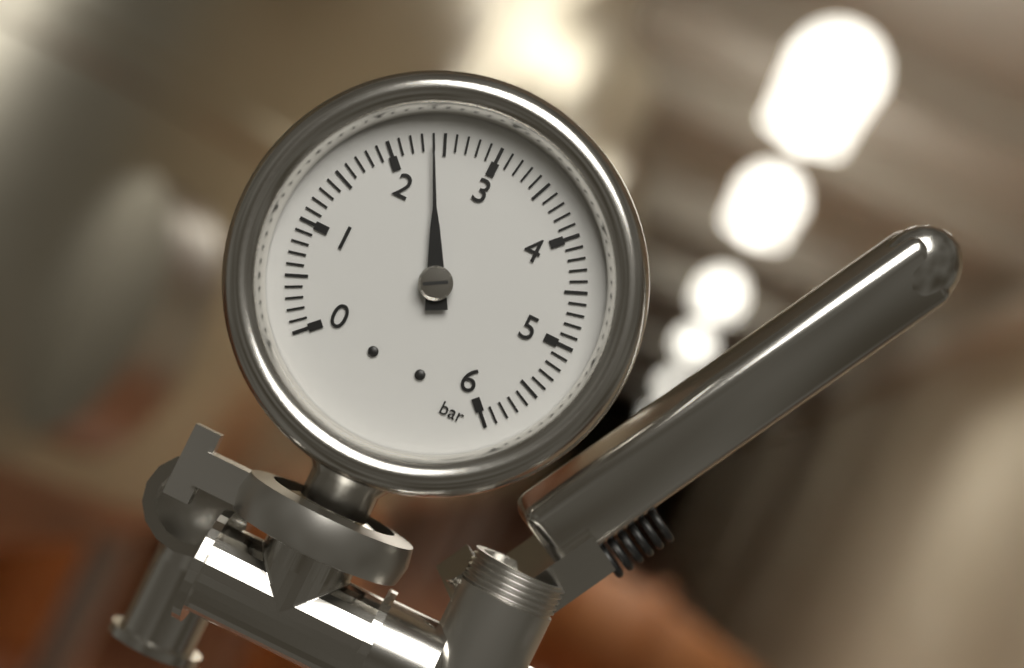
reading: 2.4 bar
